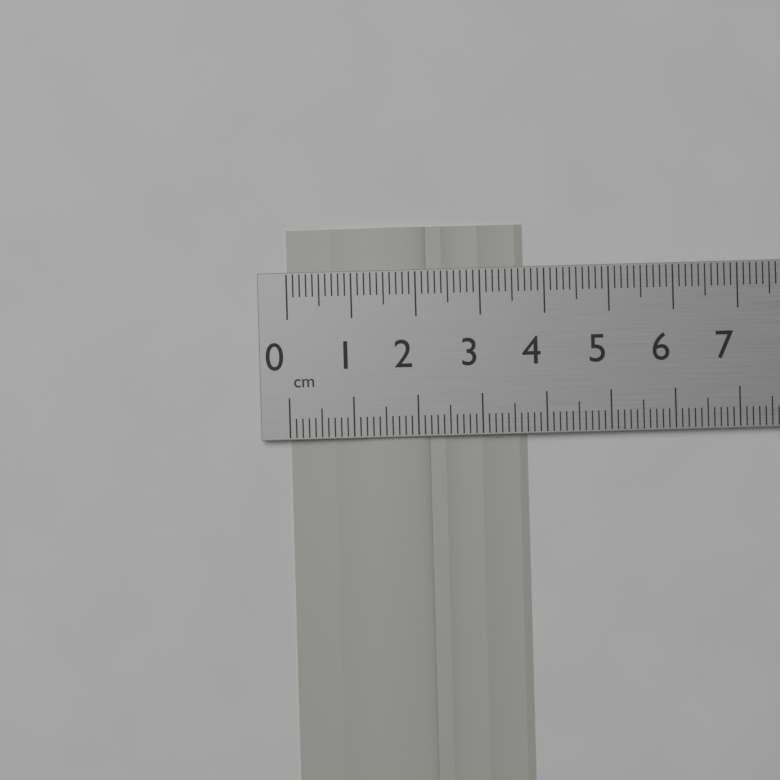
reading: 3.7 cm
